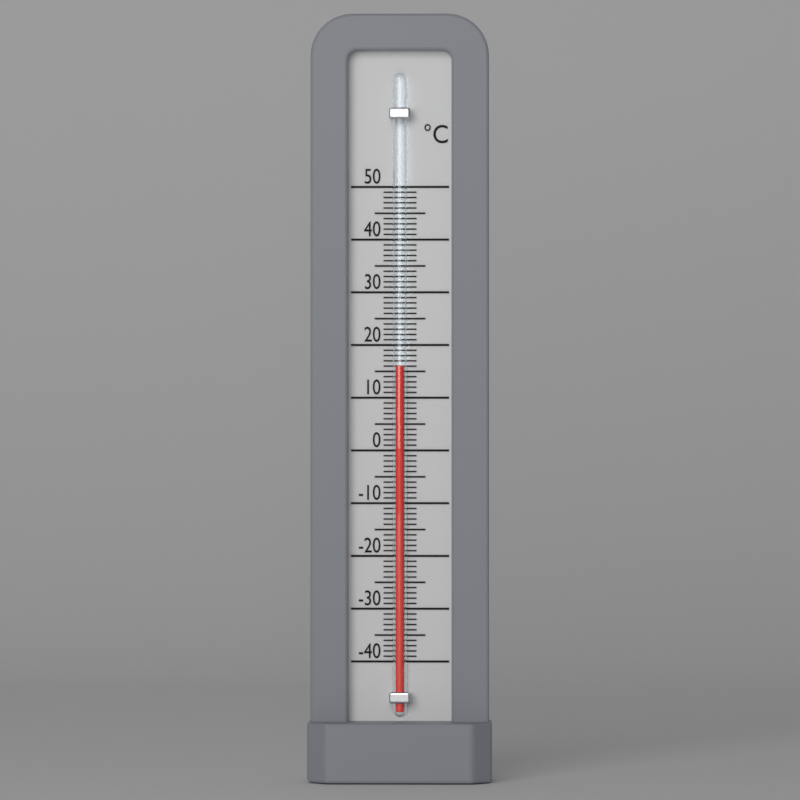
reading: 16 °C
